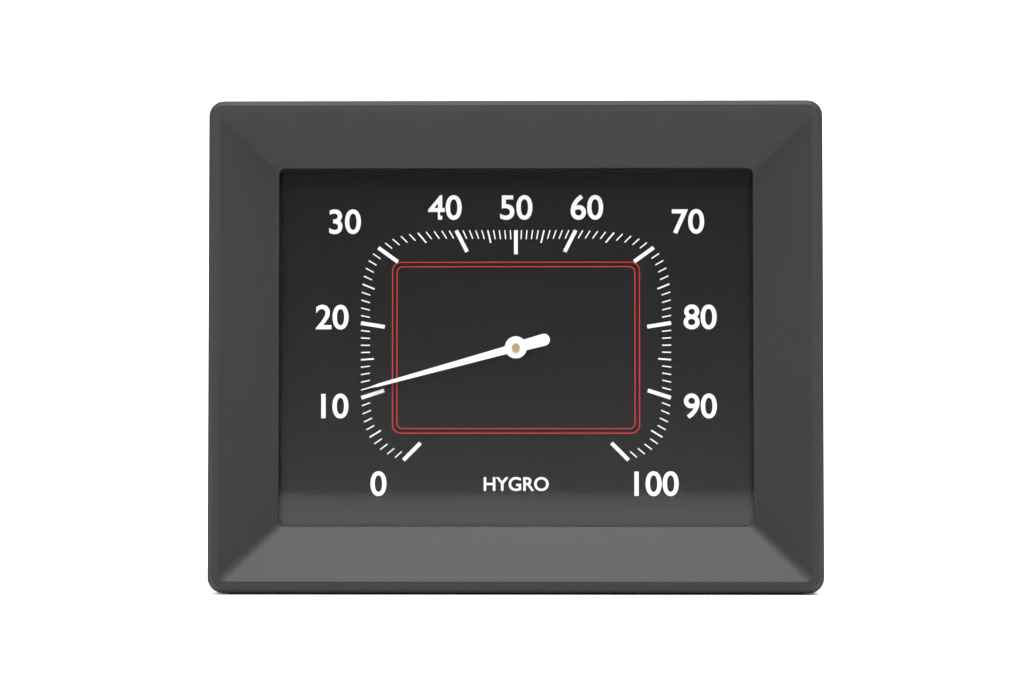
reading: 11 %
